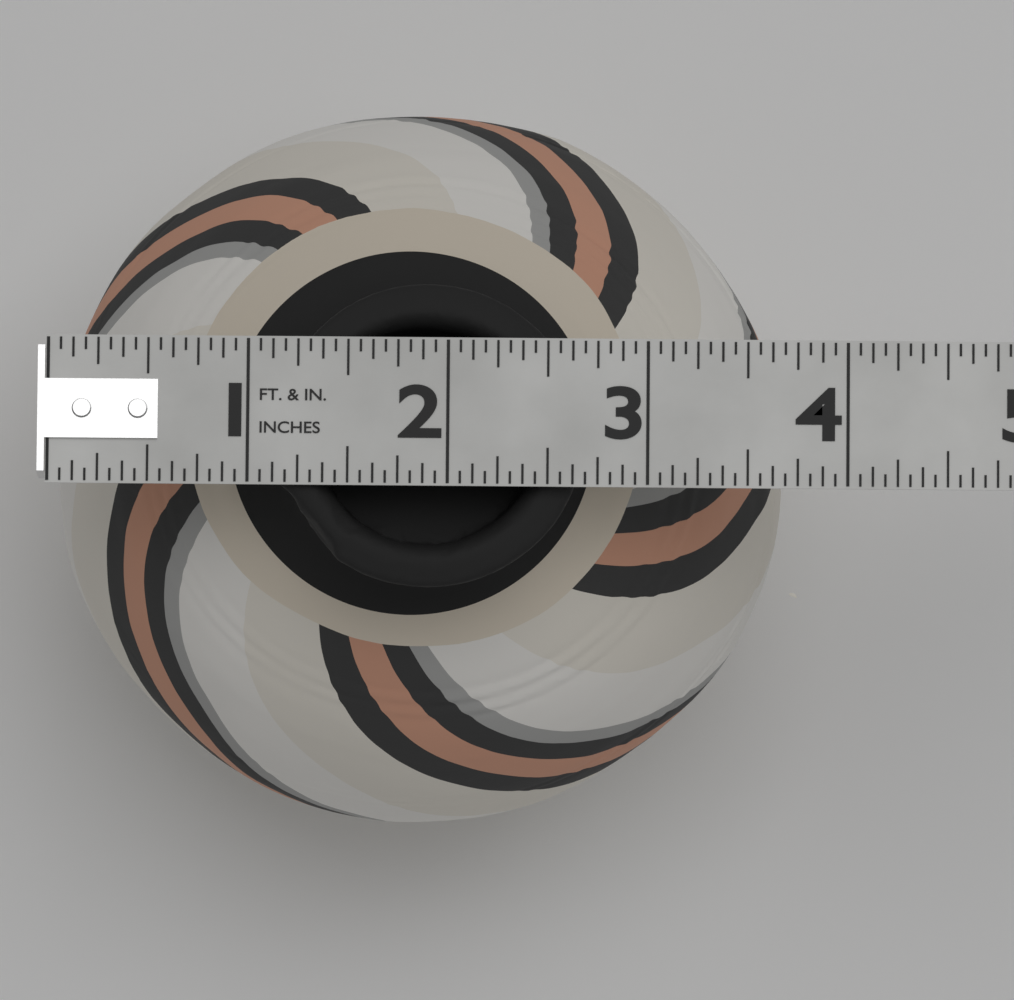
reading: 3.7500 in
